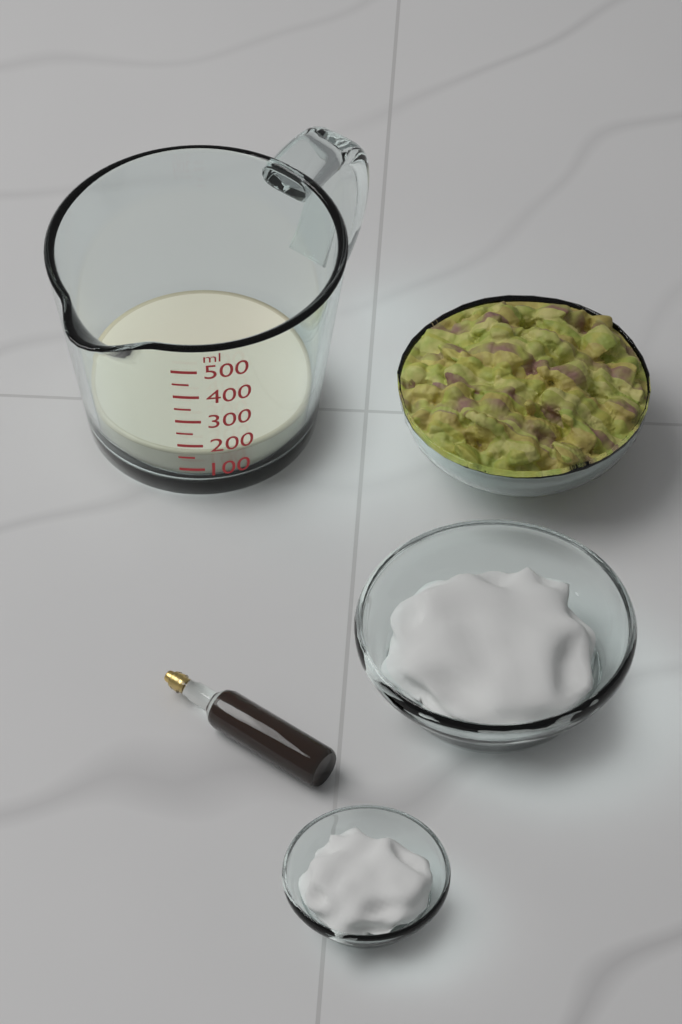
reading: 150 ml
